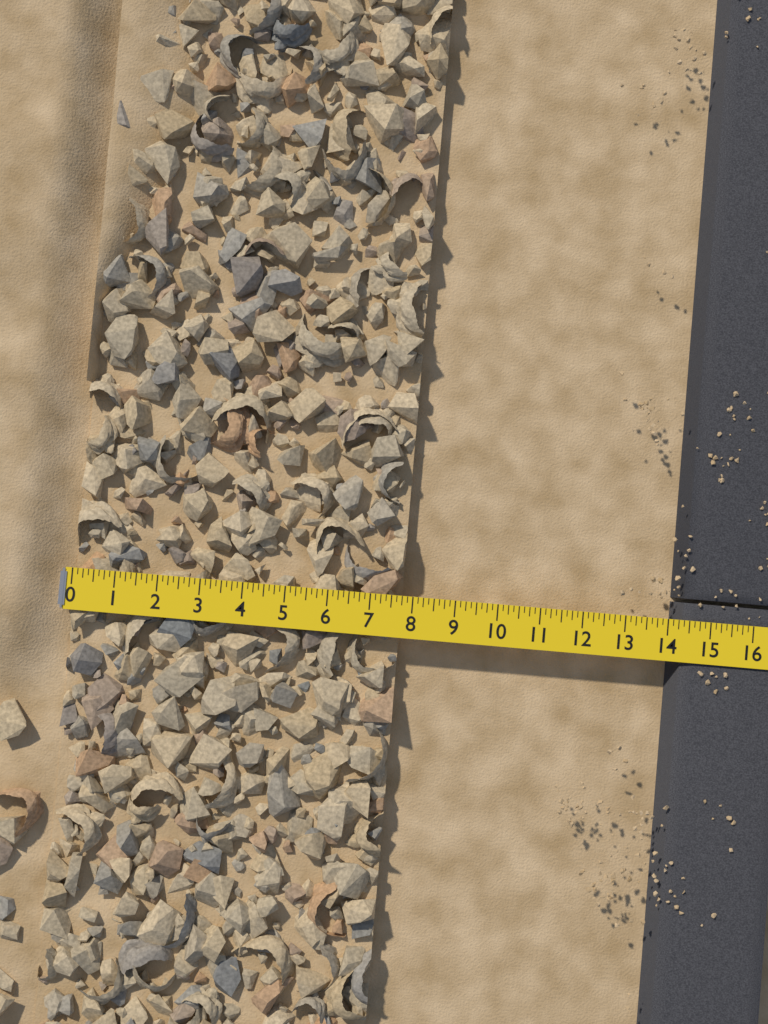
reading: 7.750 (no unit)
